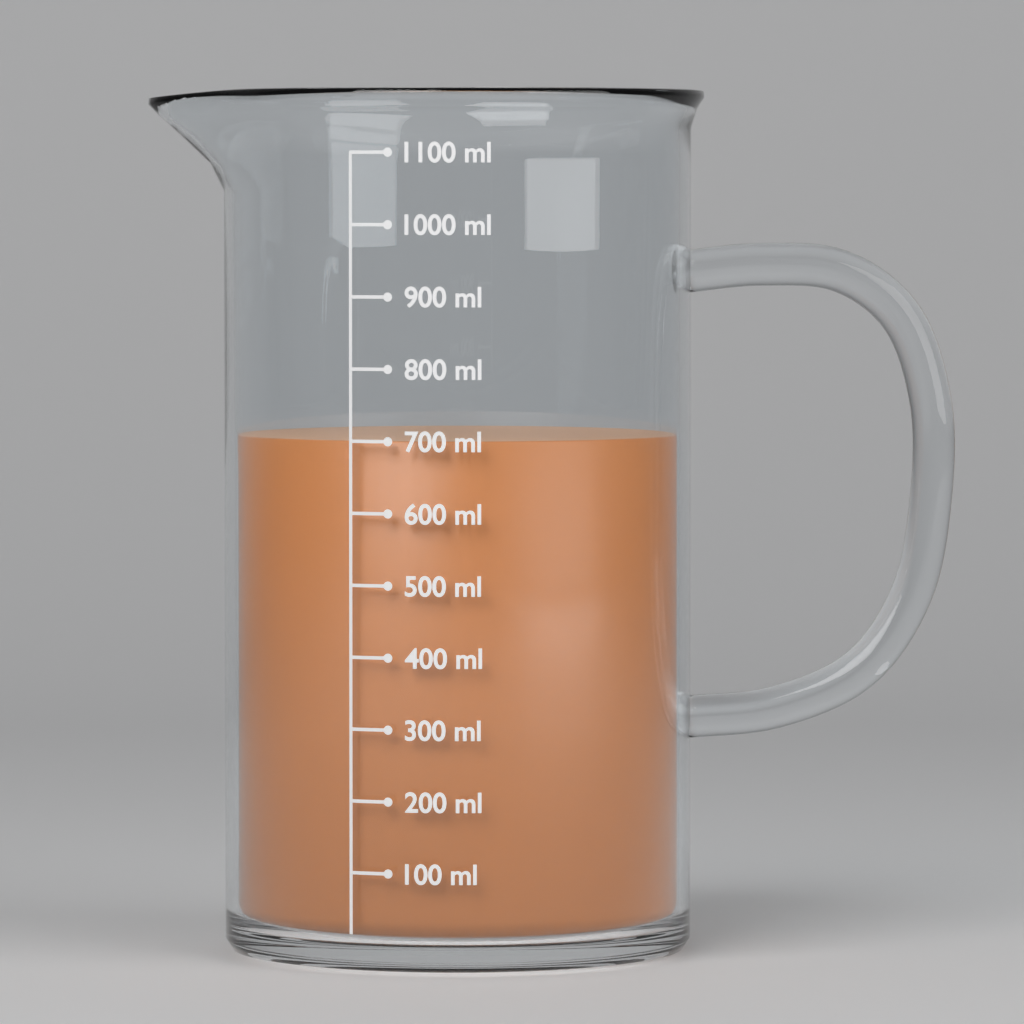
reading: 700 ml
